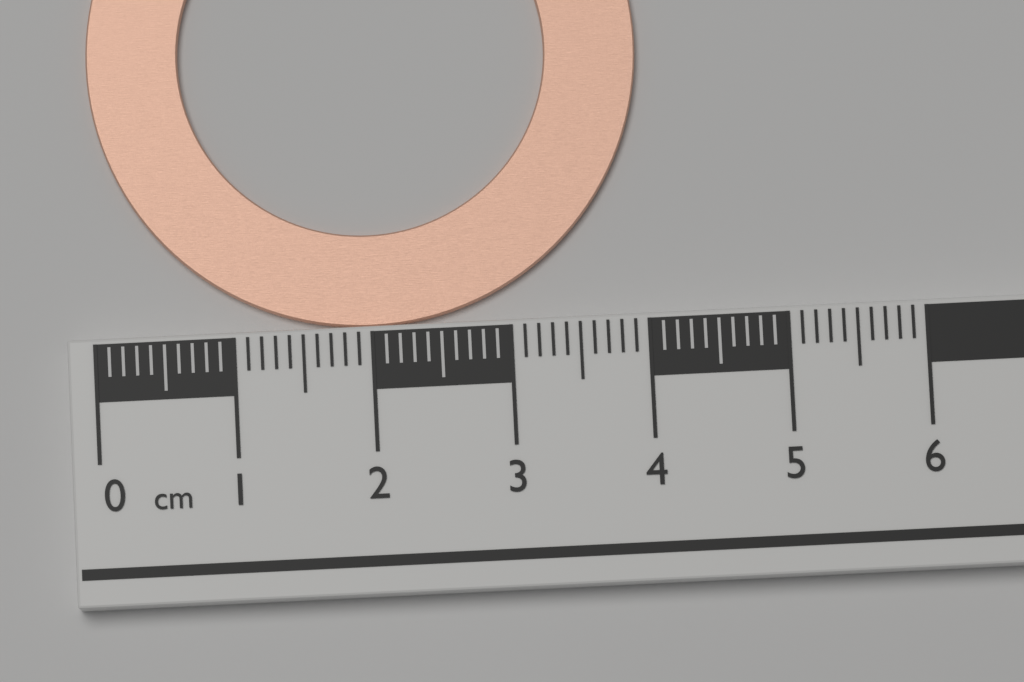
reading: 4.0 cm
